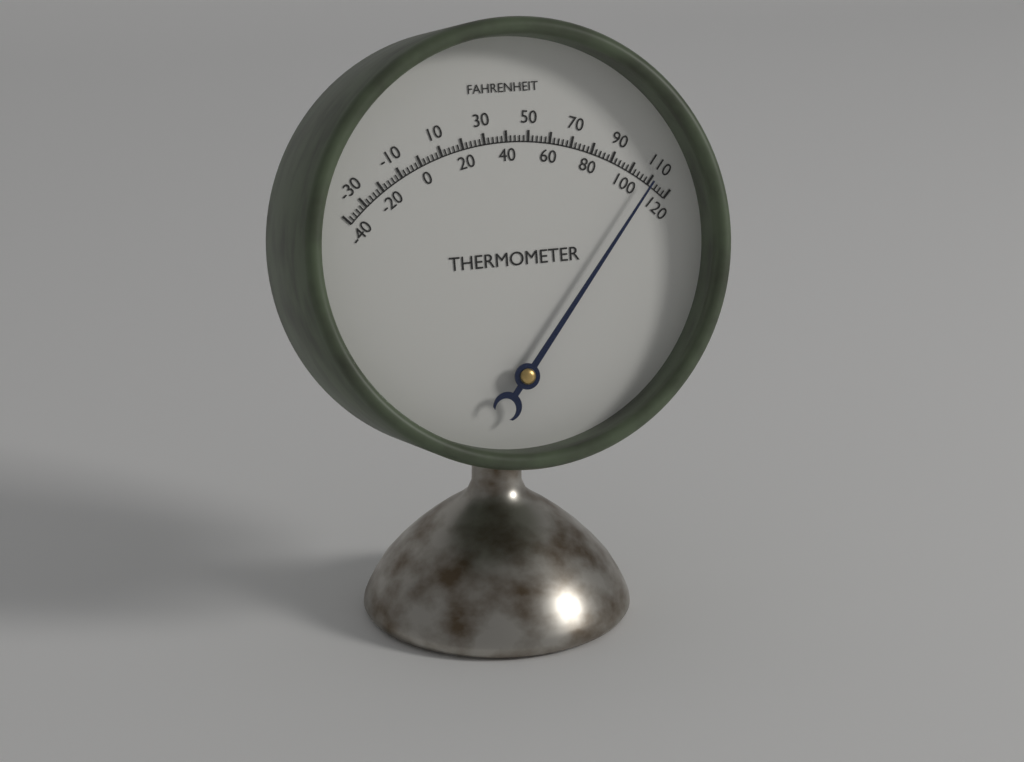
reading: 110 °F
